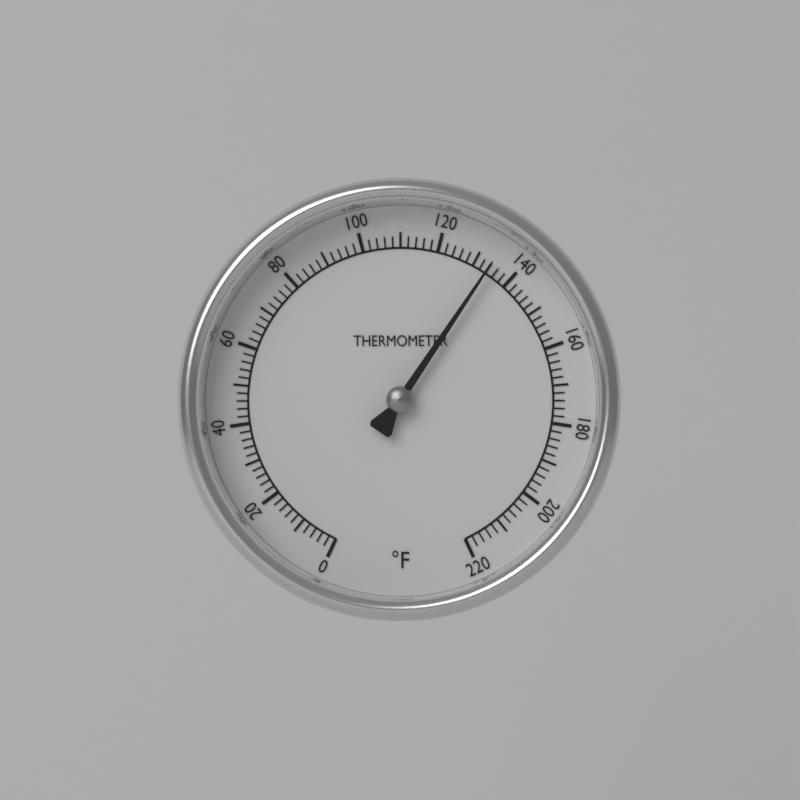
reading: 134 °F
